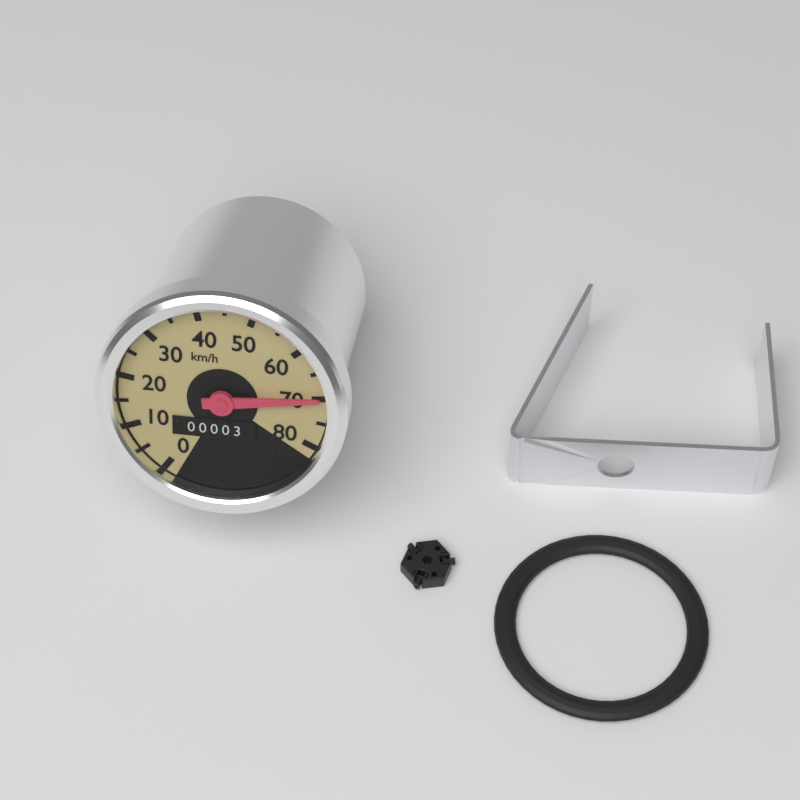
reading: 70 km/h
